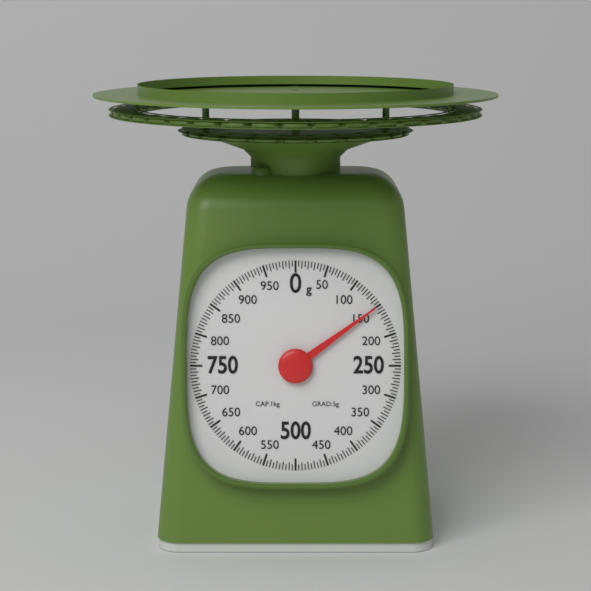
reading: 150 g
